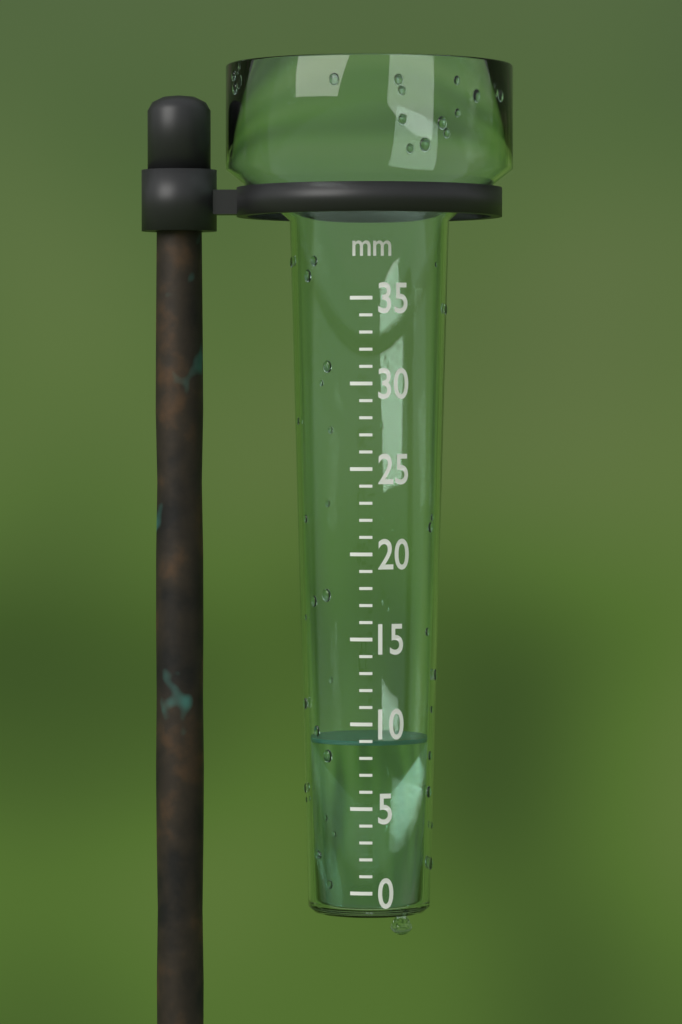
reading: 9 mm
